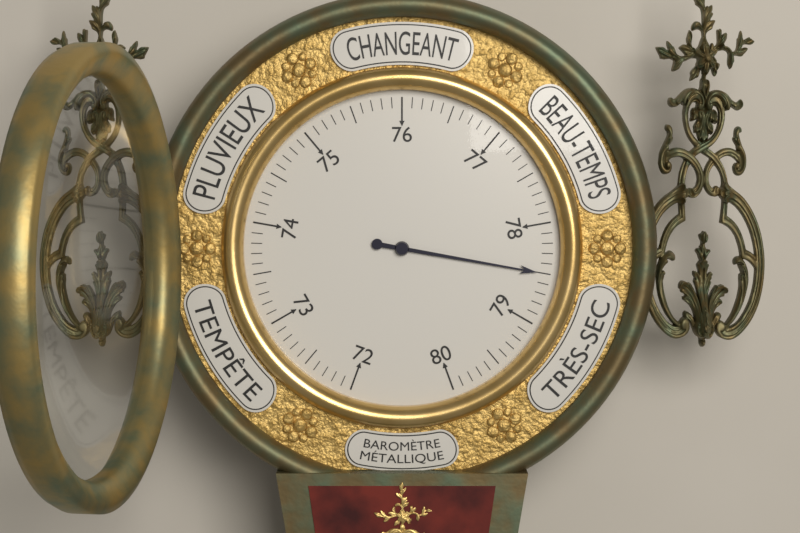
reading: 78.5 (no unit)
